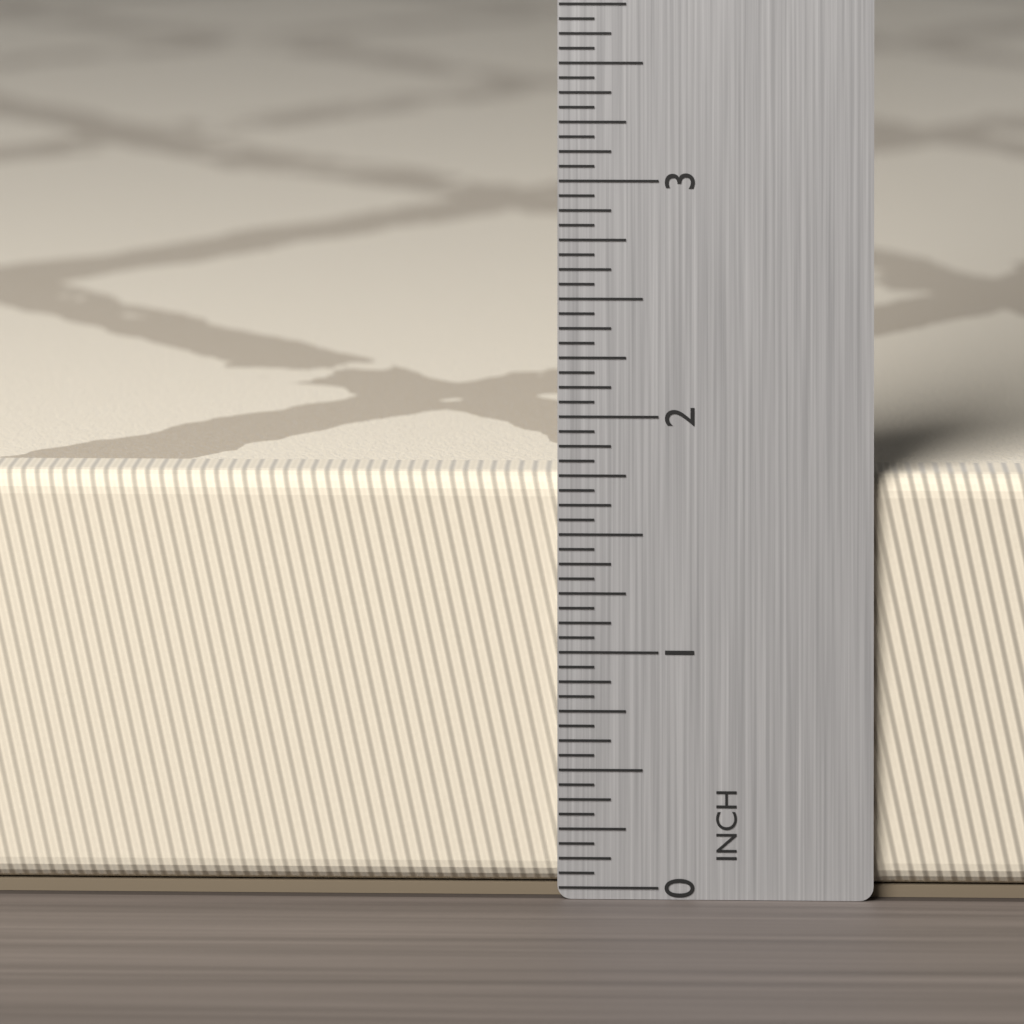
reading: 1.7500 in
